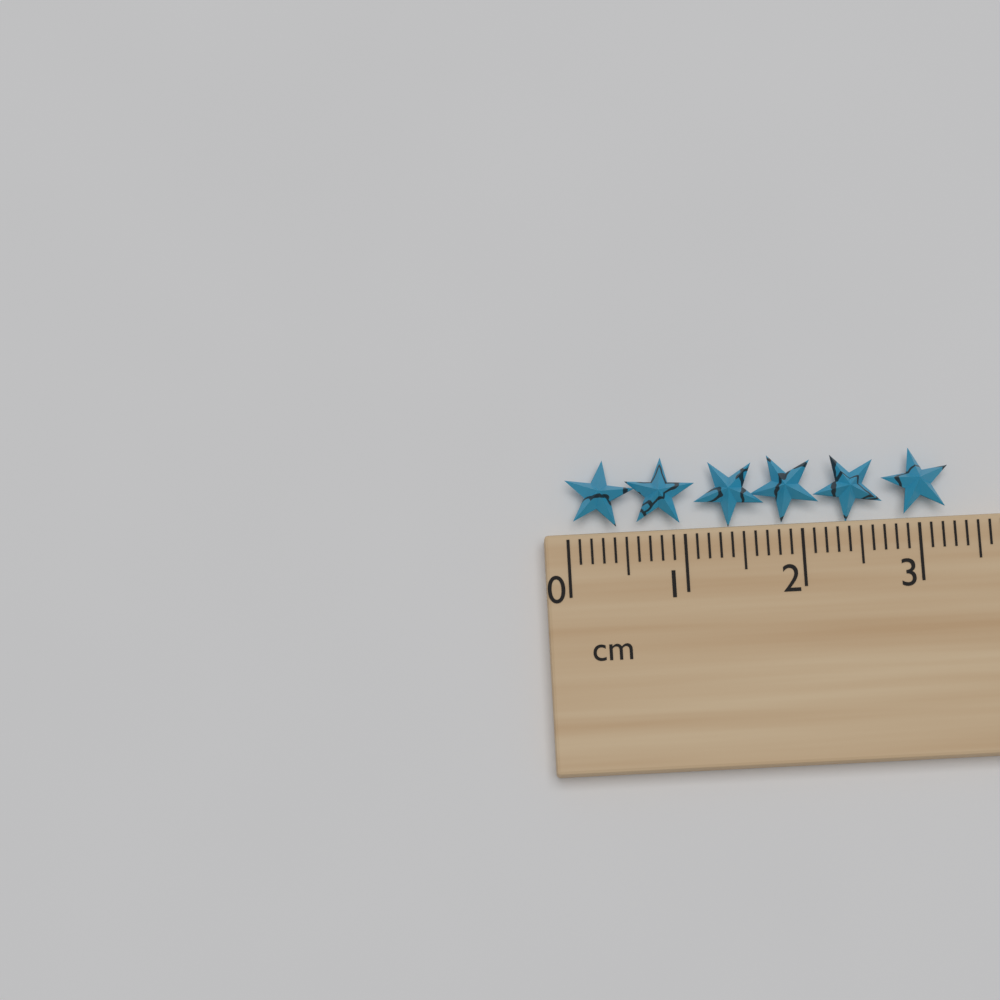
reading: 3.3 cm
